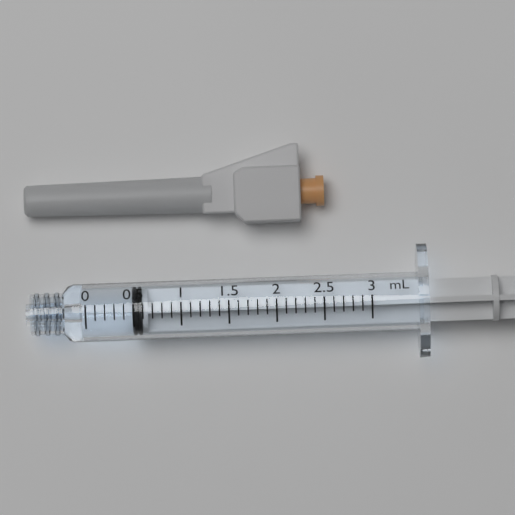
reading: 0.5 ml
